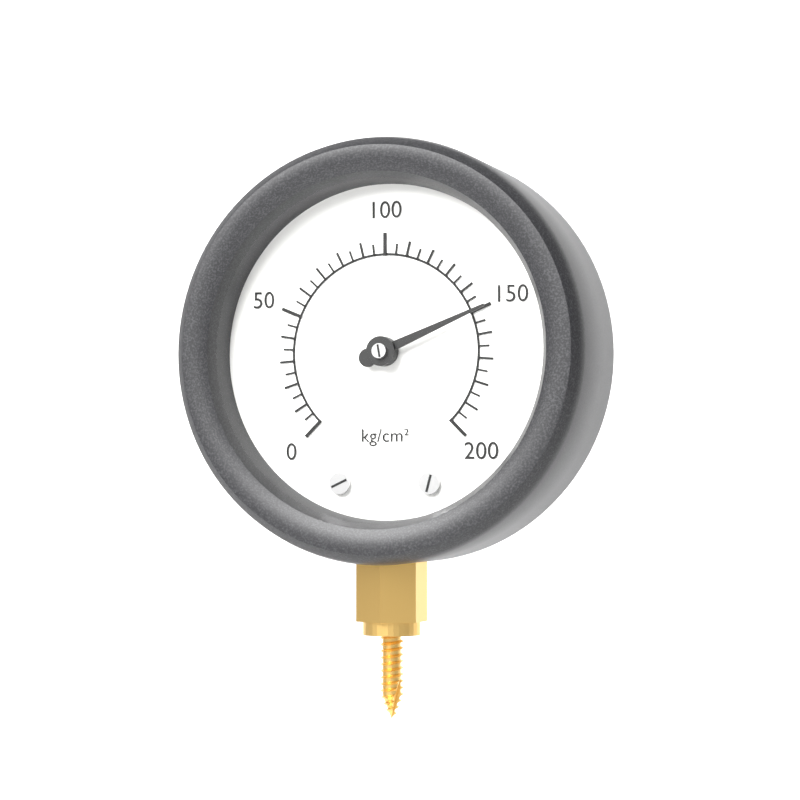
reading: 150 kg/cm²
